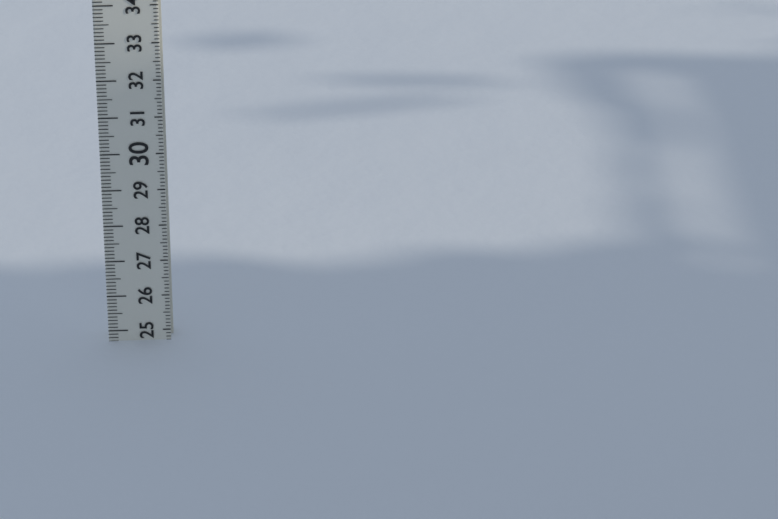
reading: 24.7 (no unit)
